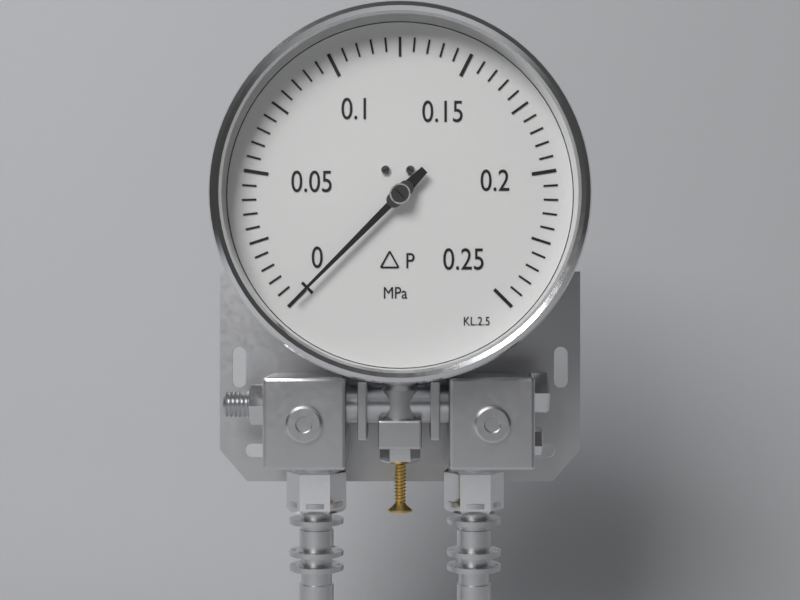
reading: 0.000 MPa
